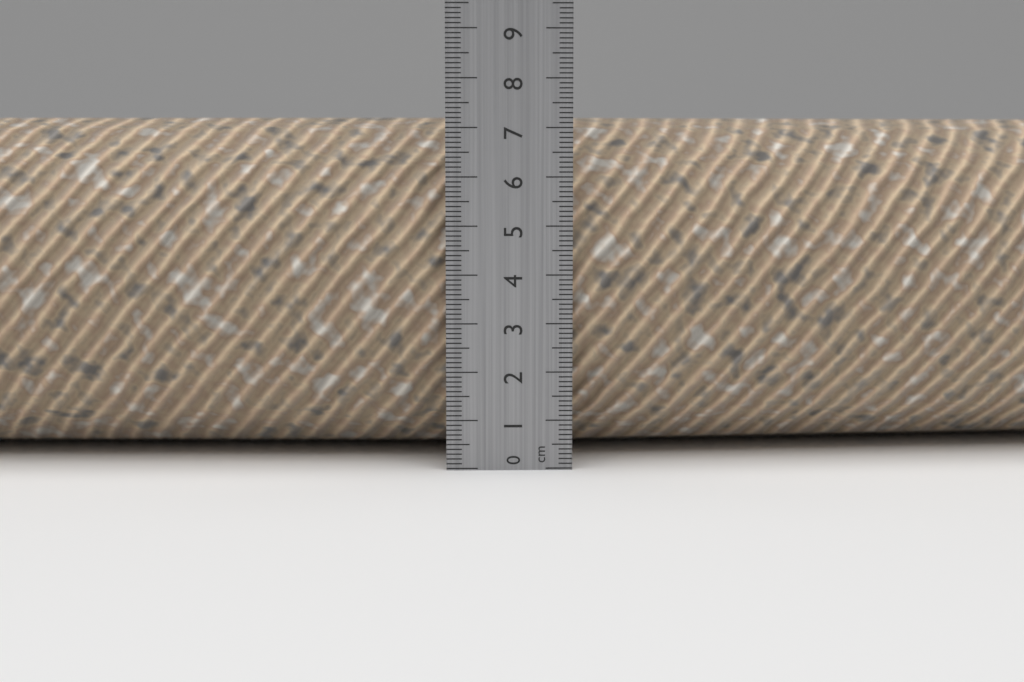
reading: 7.3 cm
